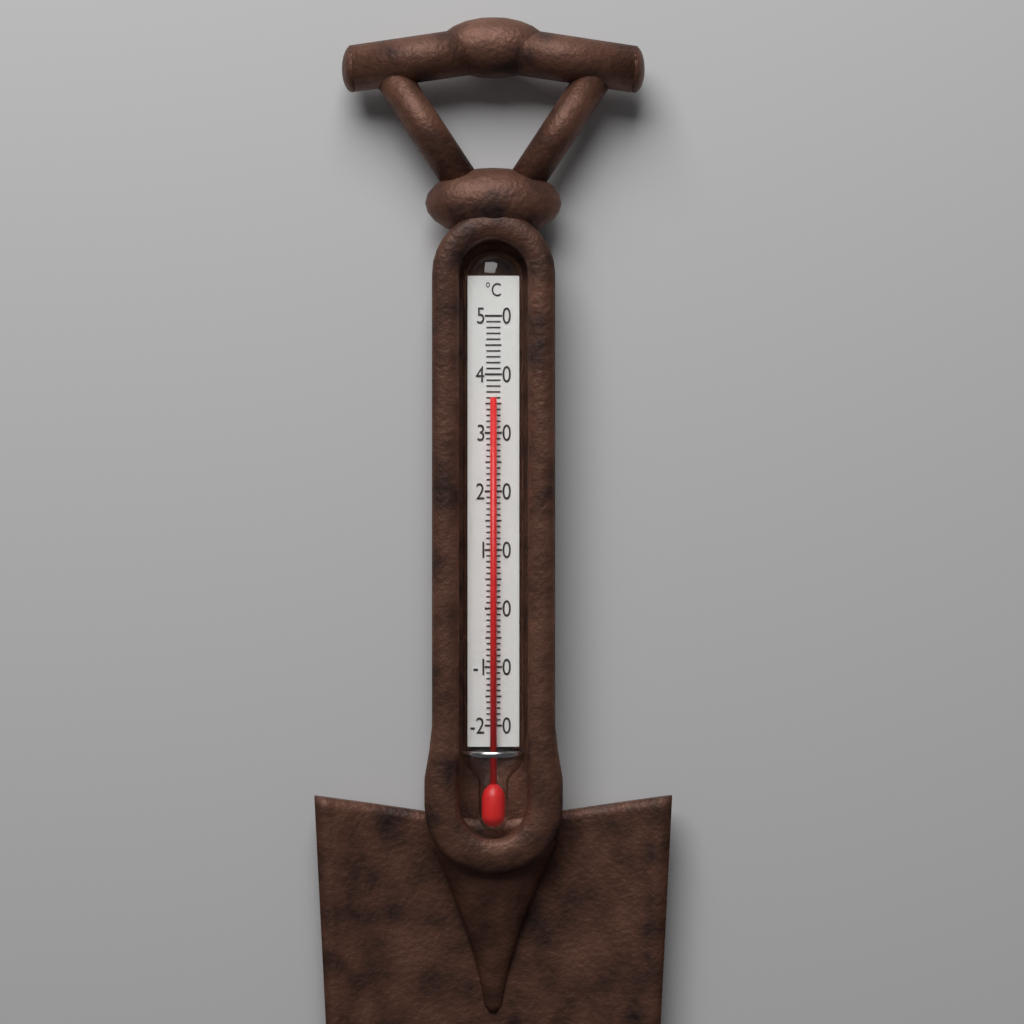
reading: 36 °C
